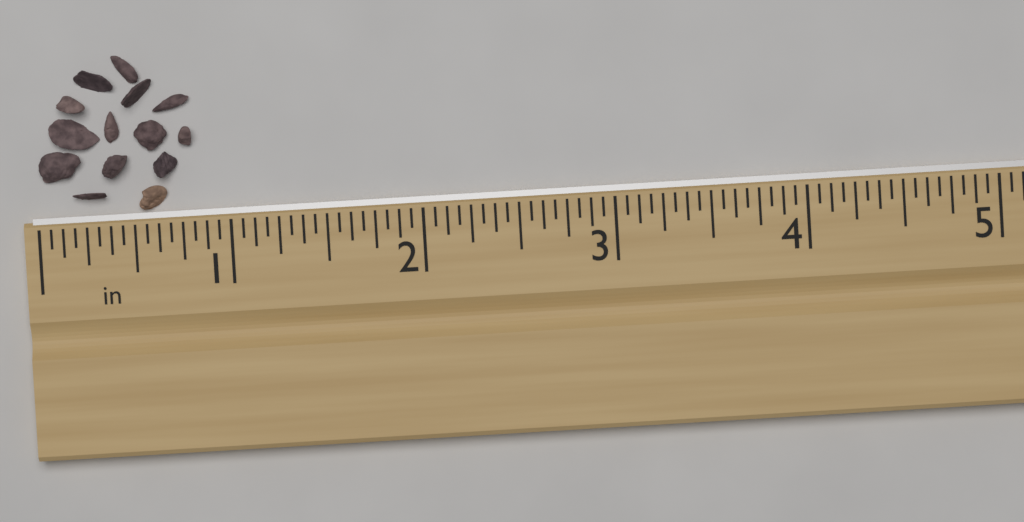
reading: 0.8125 in
